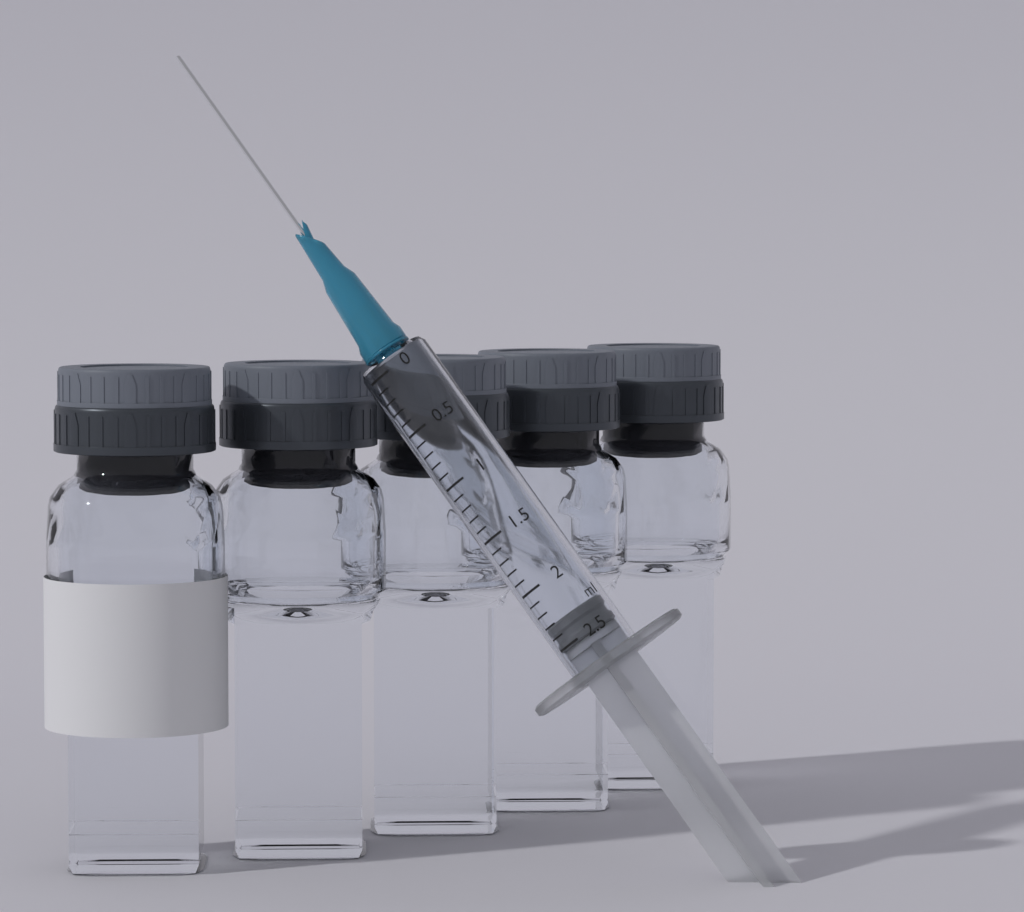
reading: 2.3 ml
